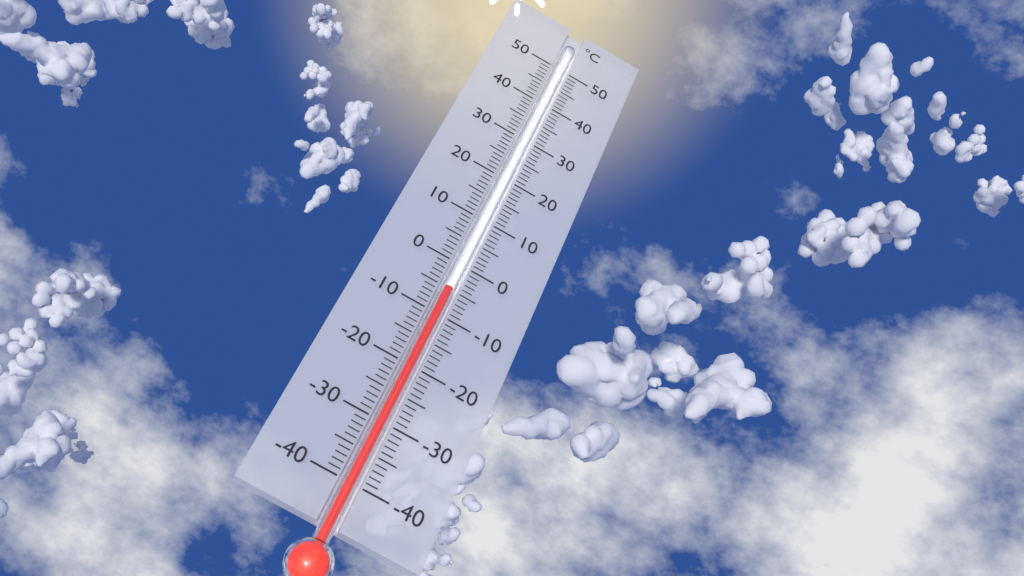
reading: -5 °C
